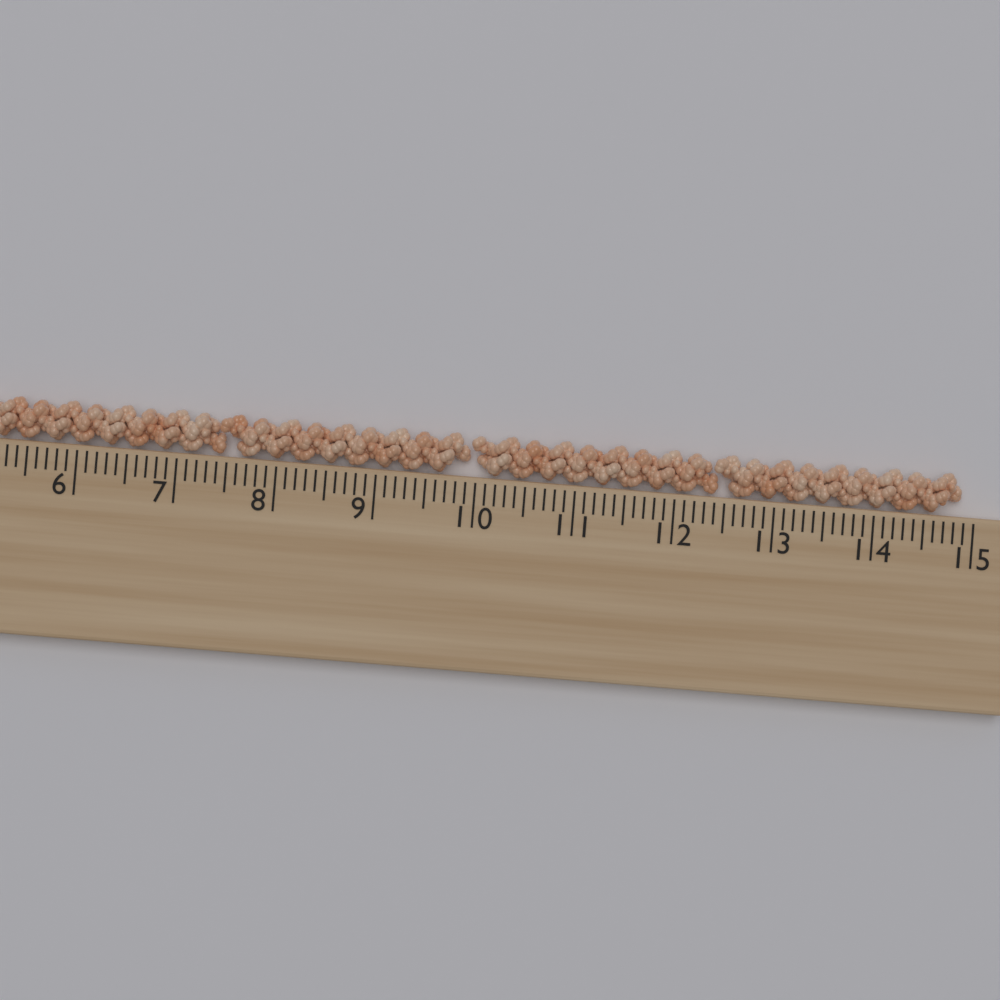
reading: 14.9 cm
